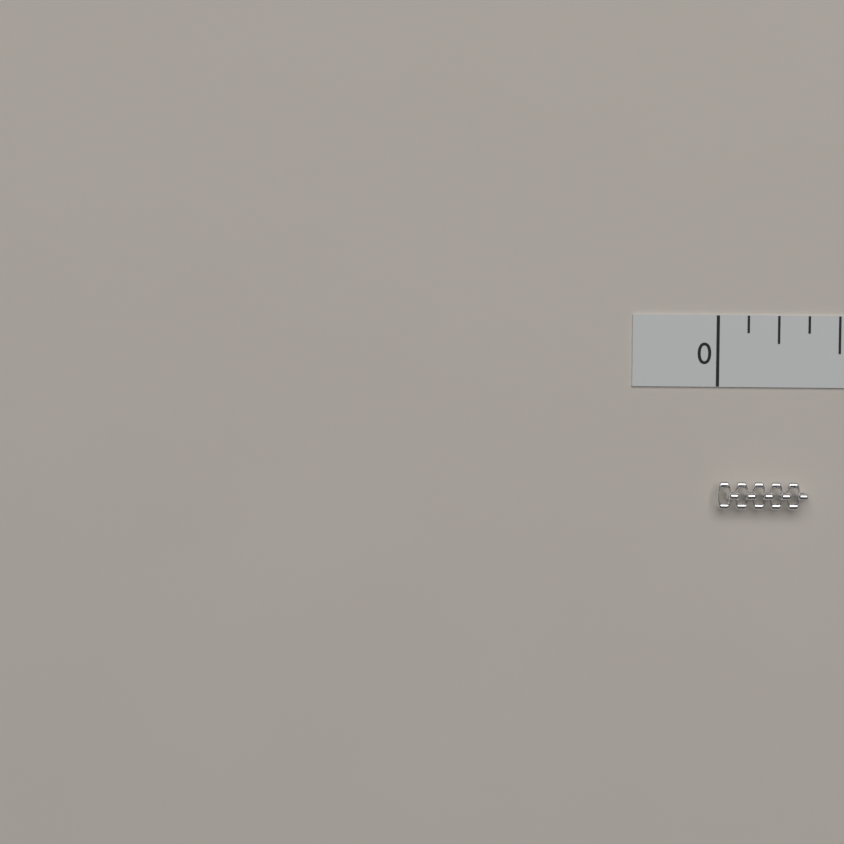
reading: 0.375 in
